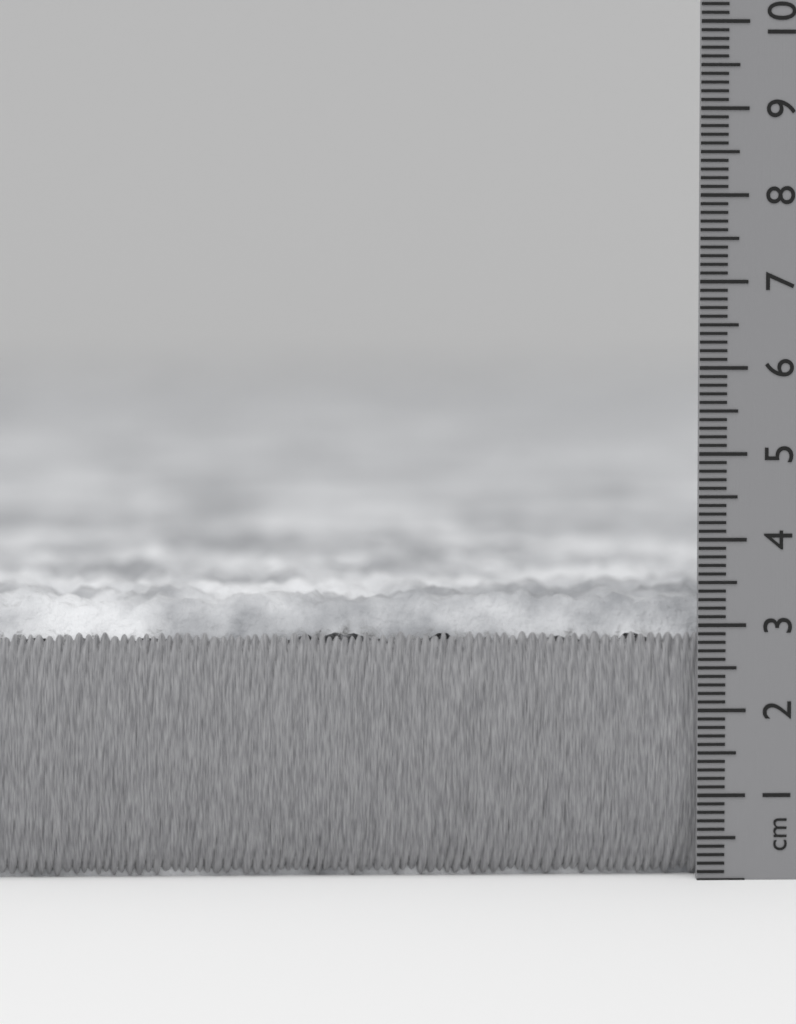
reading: 3.4 cm
